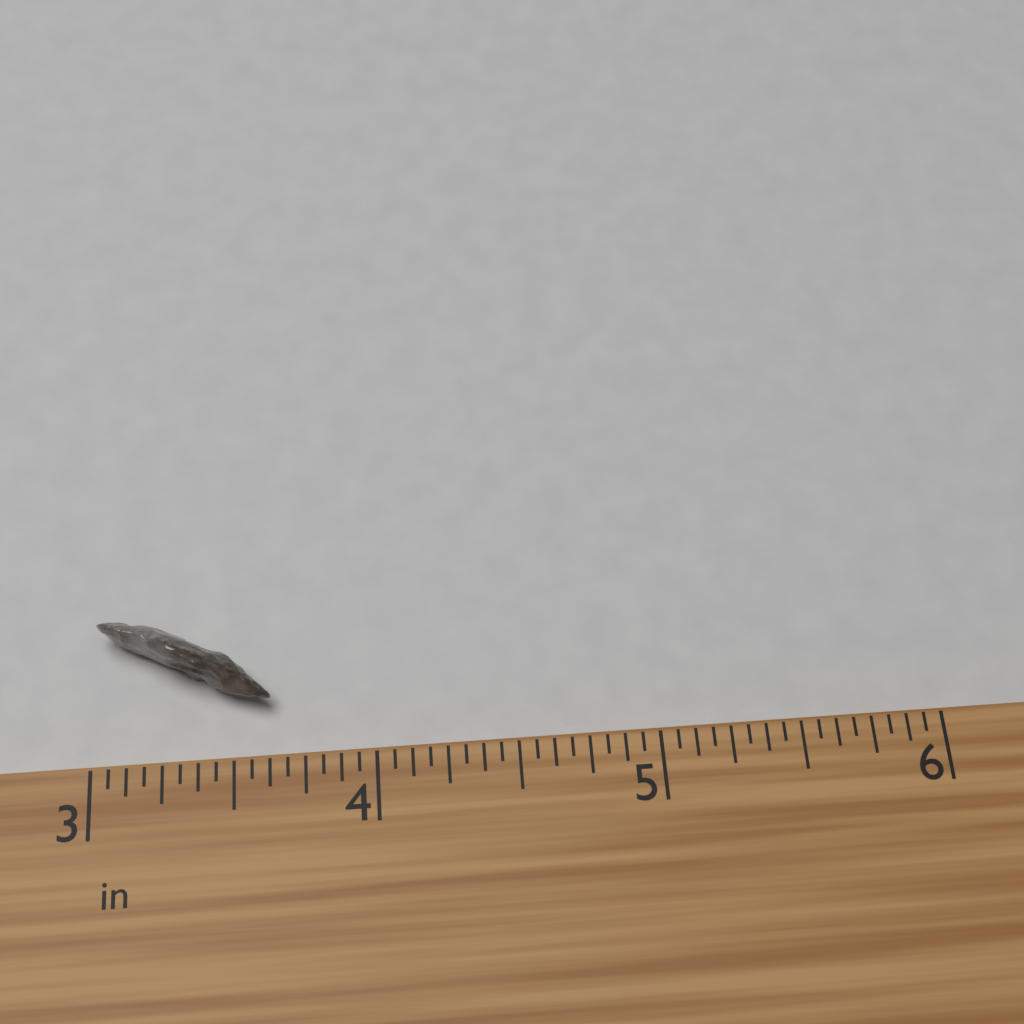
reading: 3.6250 in
